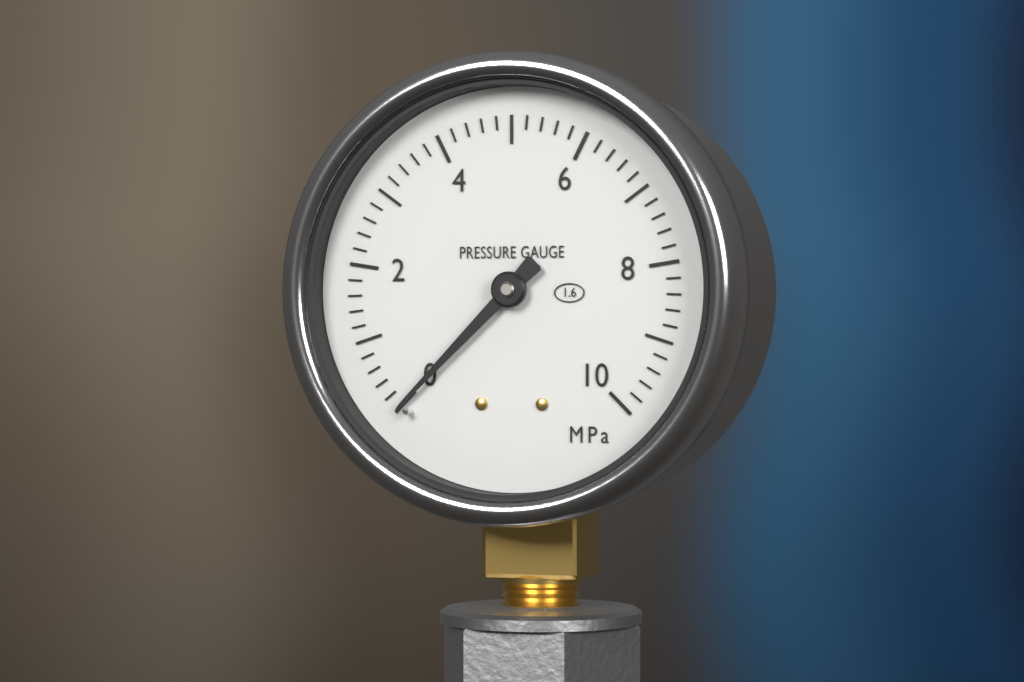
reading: 0.0 MPa
